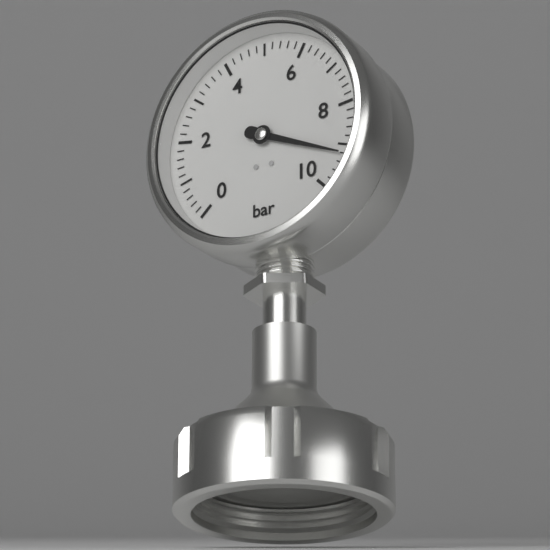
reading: 9.2 bar
